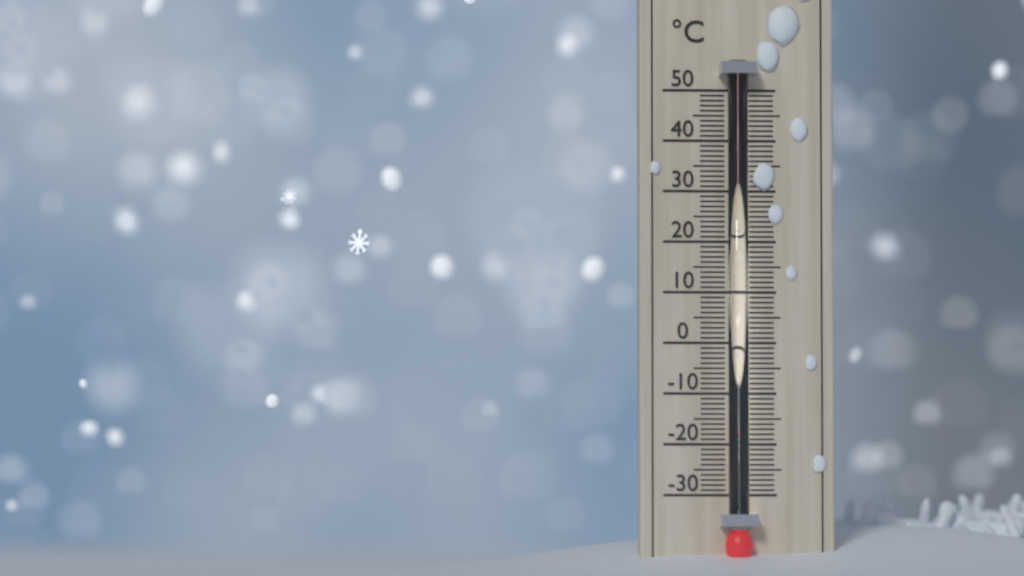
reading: -17 °C
